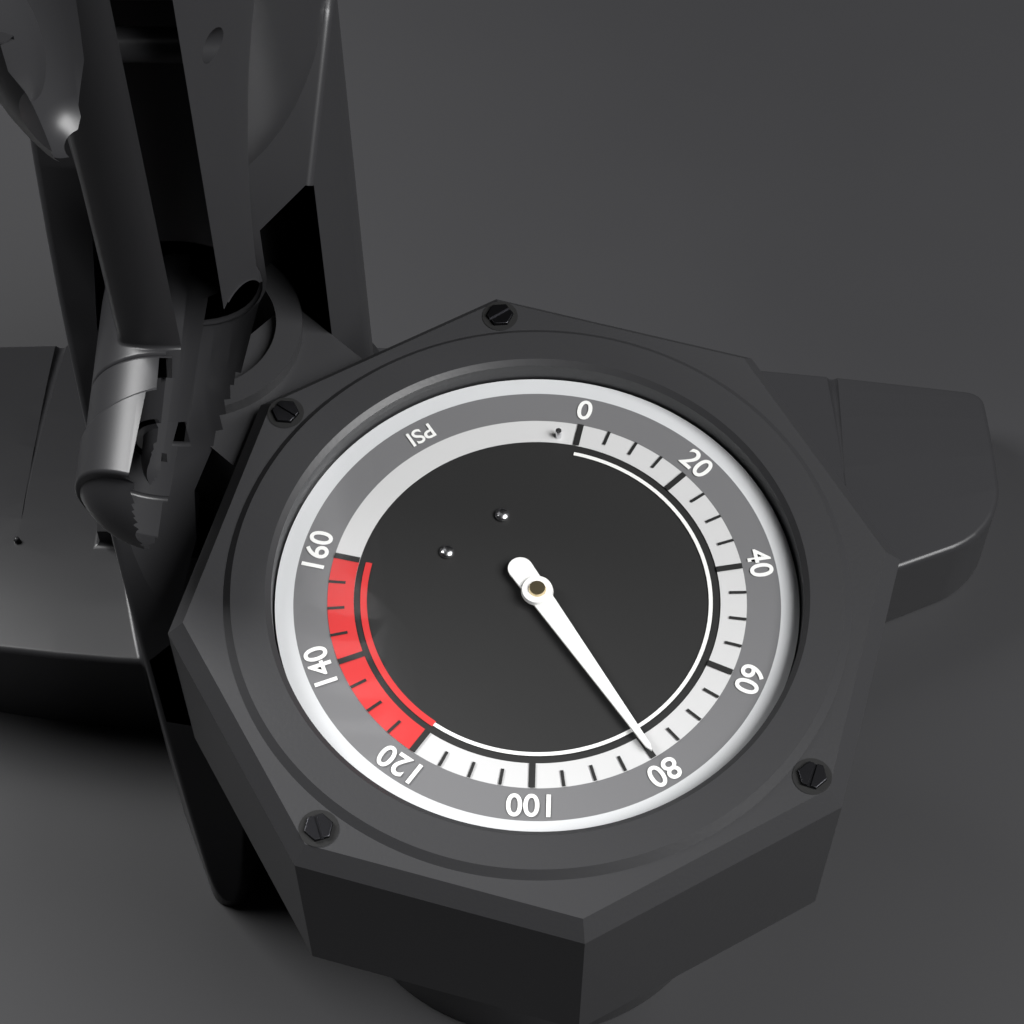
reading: 80 psi
